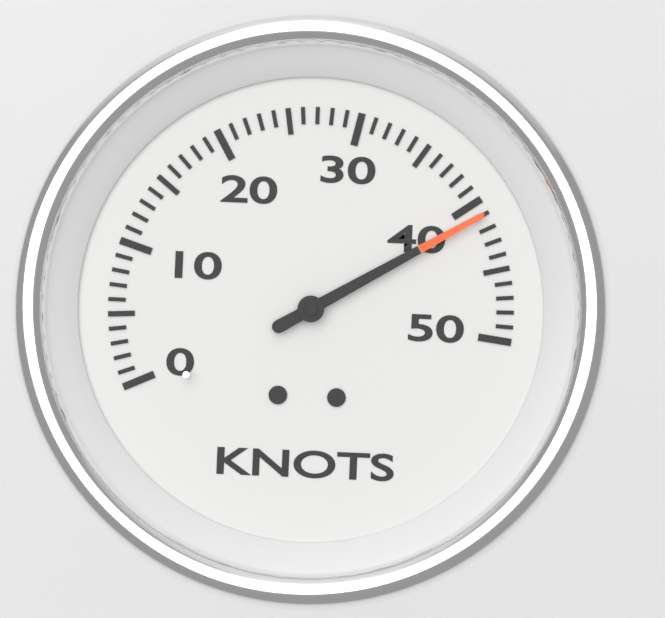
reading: 41 knots
